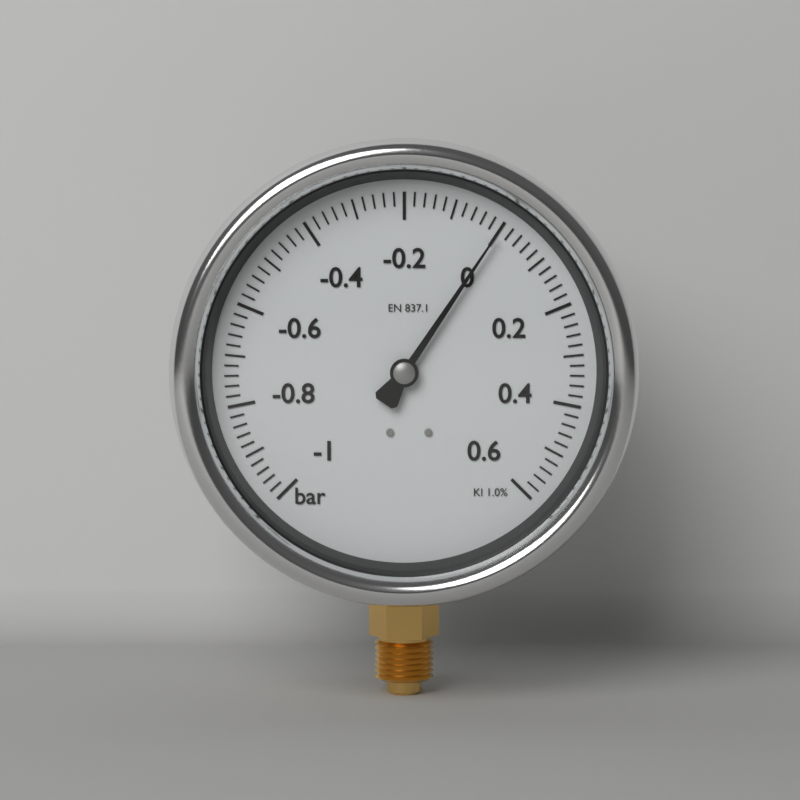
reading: 0.00 bar
